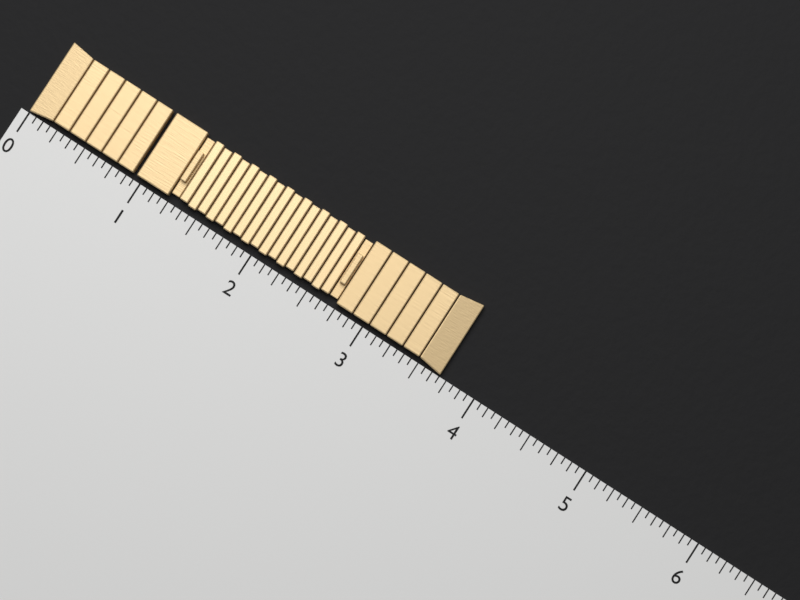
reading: 3.6875 (no unit)
